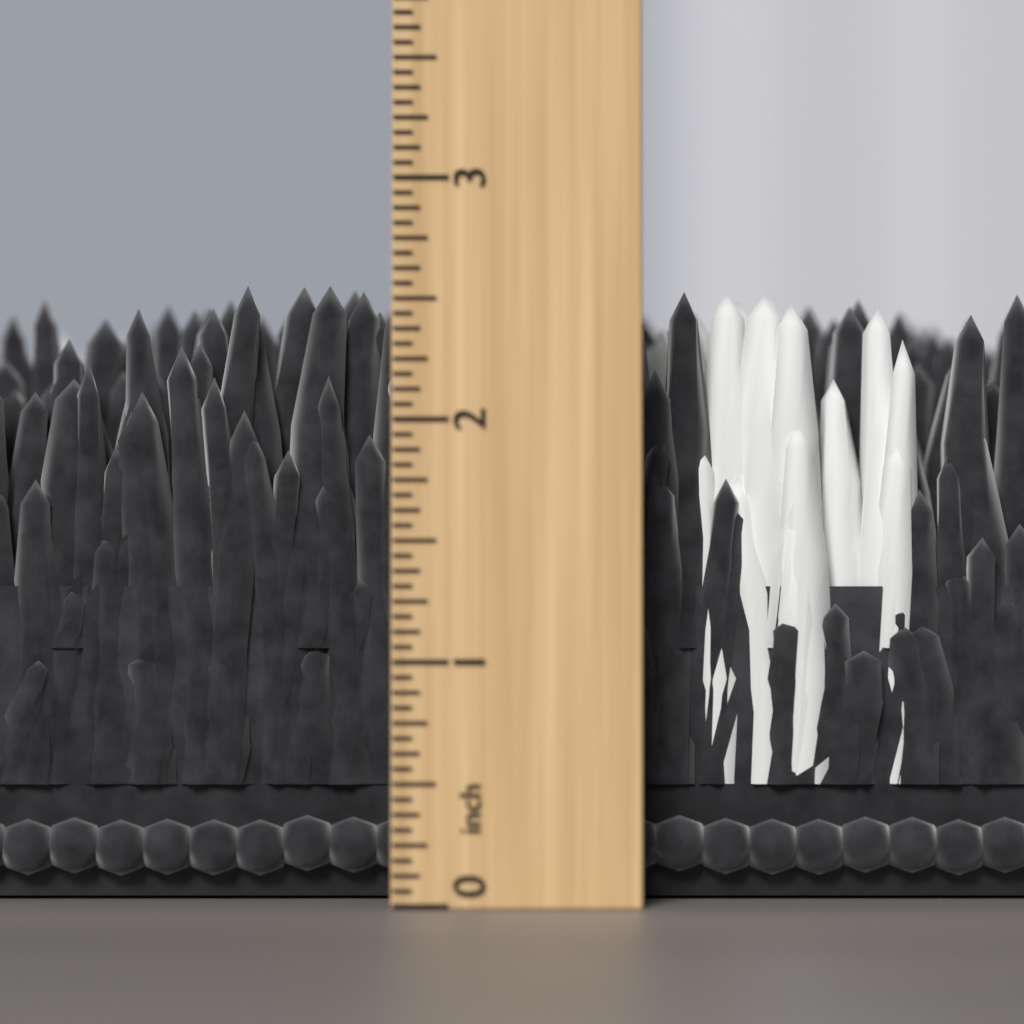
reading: 2.6250 inch
